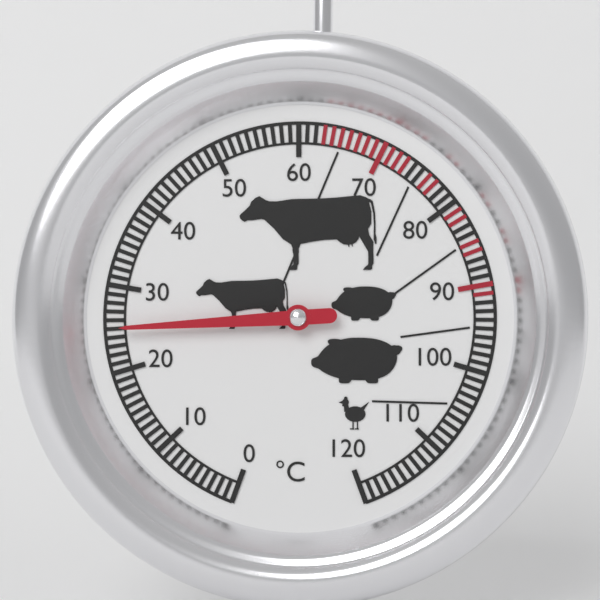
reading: 25 °C
